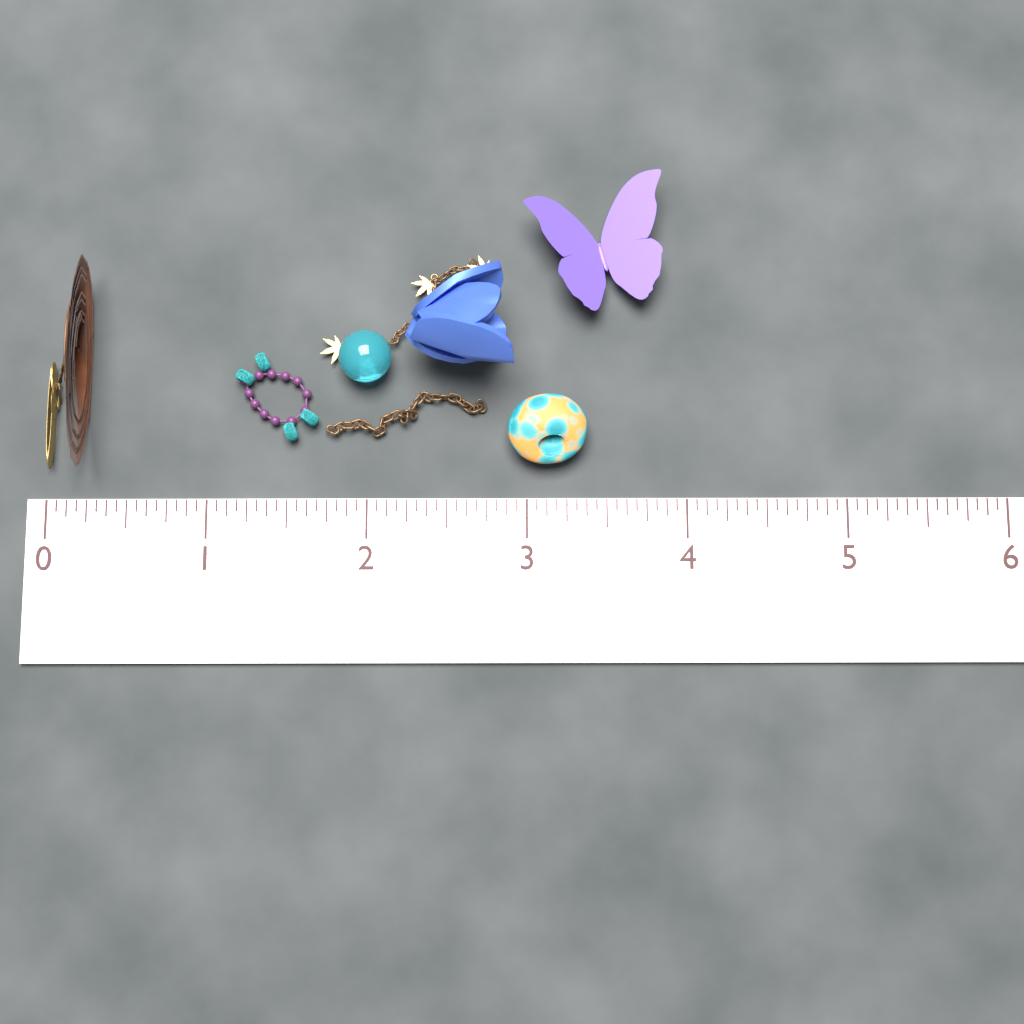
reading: 0.2500 (no unit)
